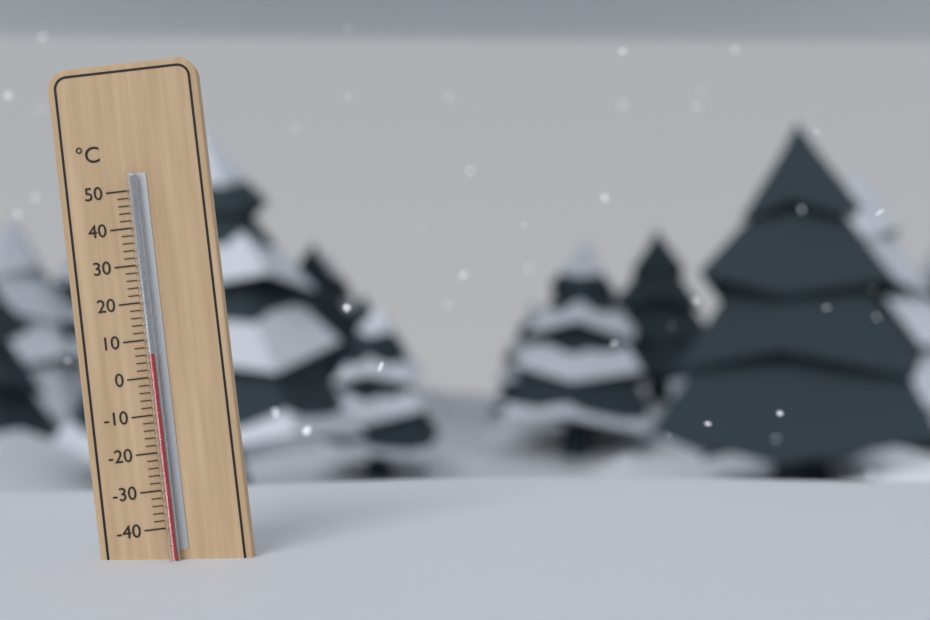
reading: 6 °C
